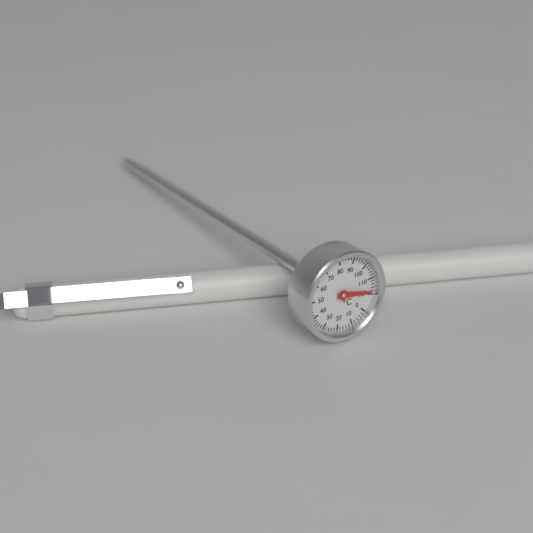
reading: 118 °C
